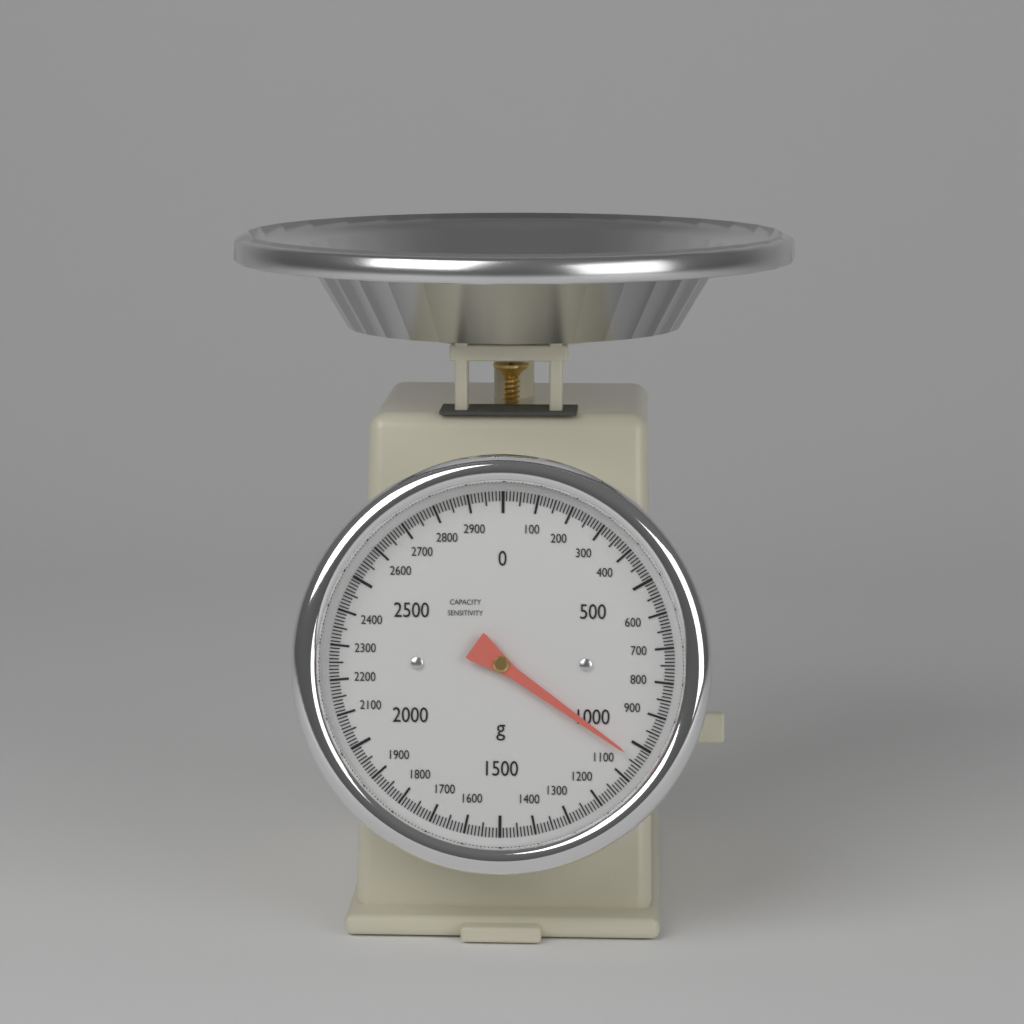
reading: 1040 g
